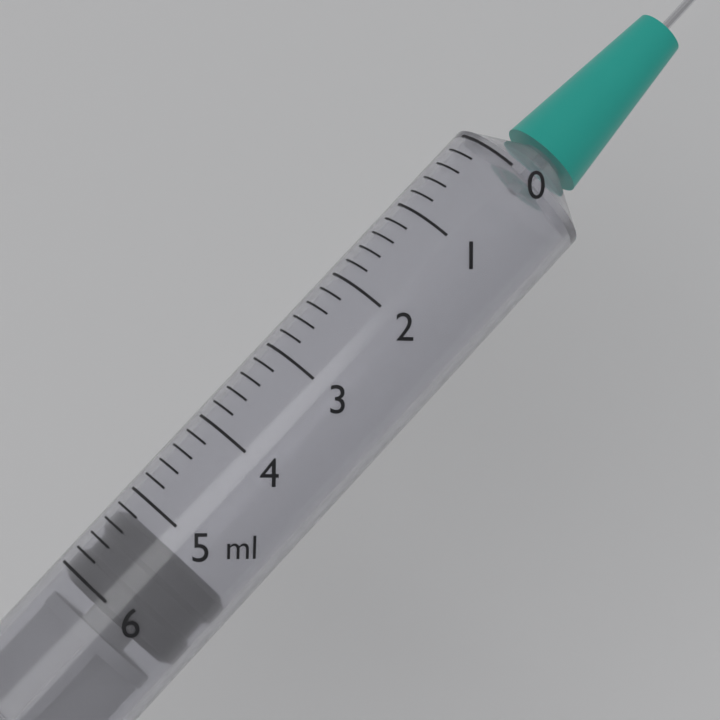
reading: 5.2 ml
